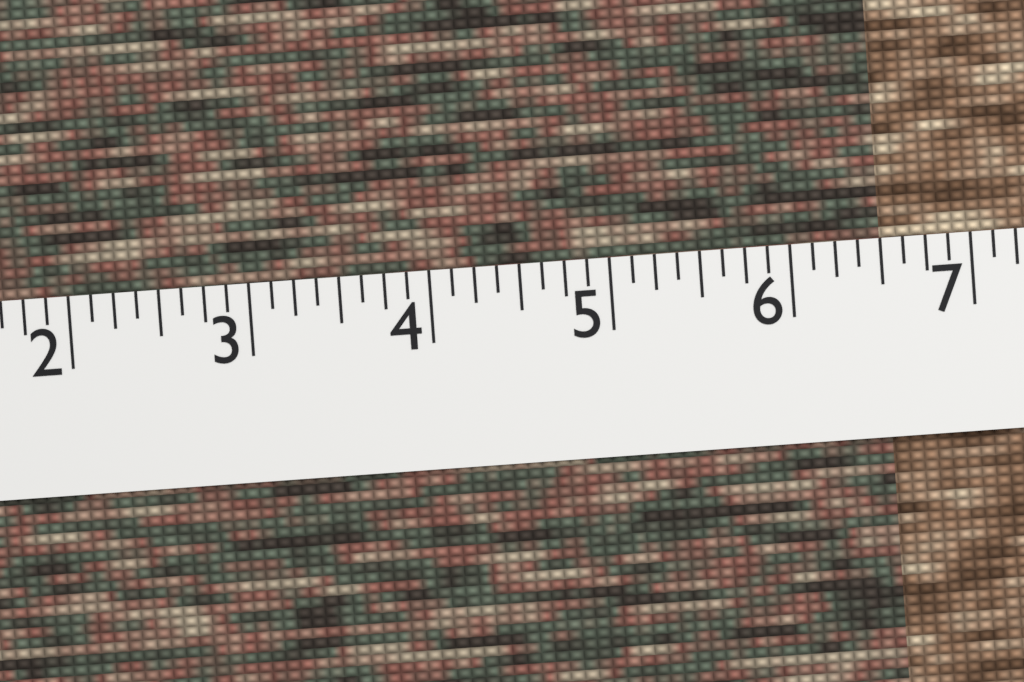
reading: 6.500 (no unit)
